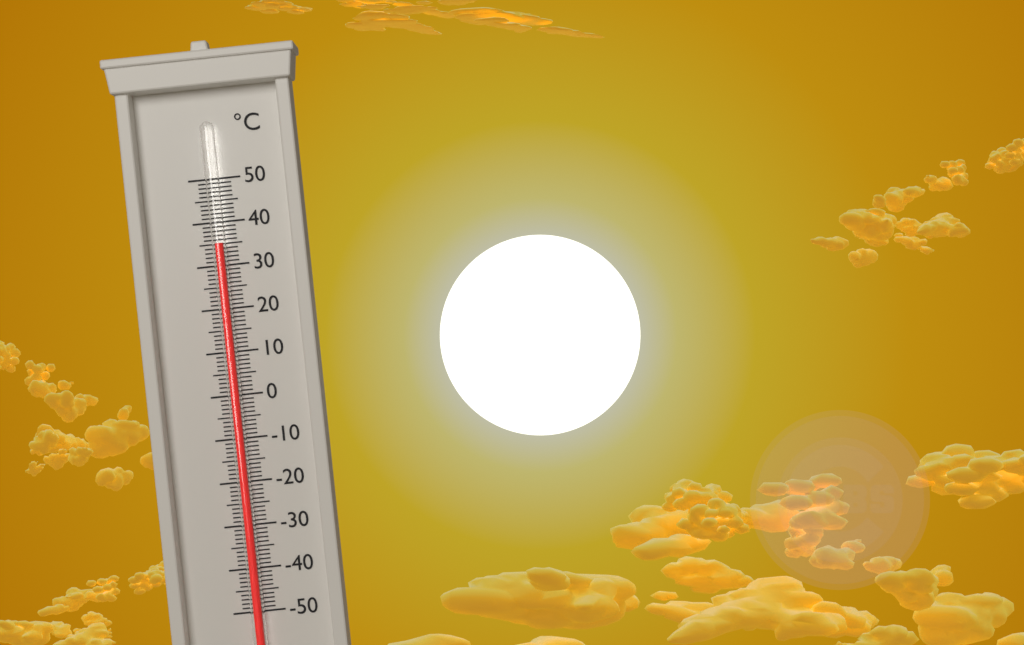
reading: 35 °C
